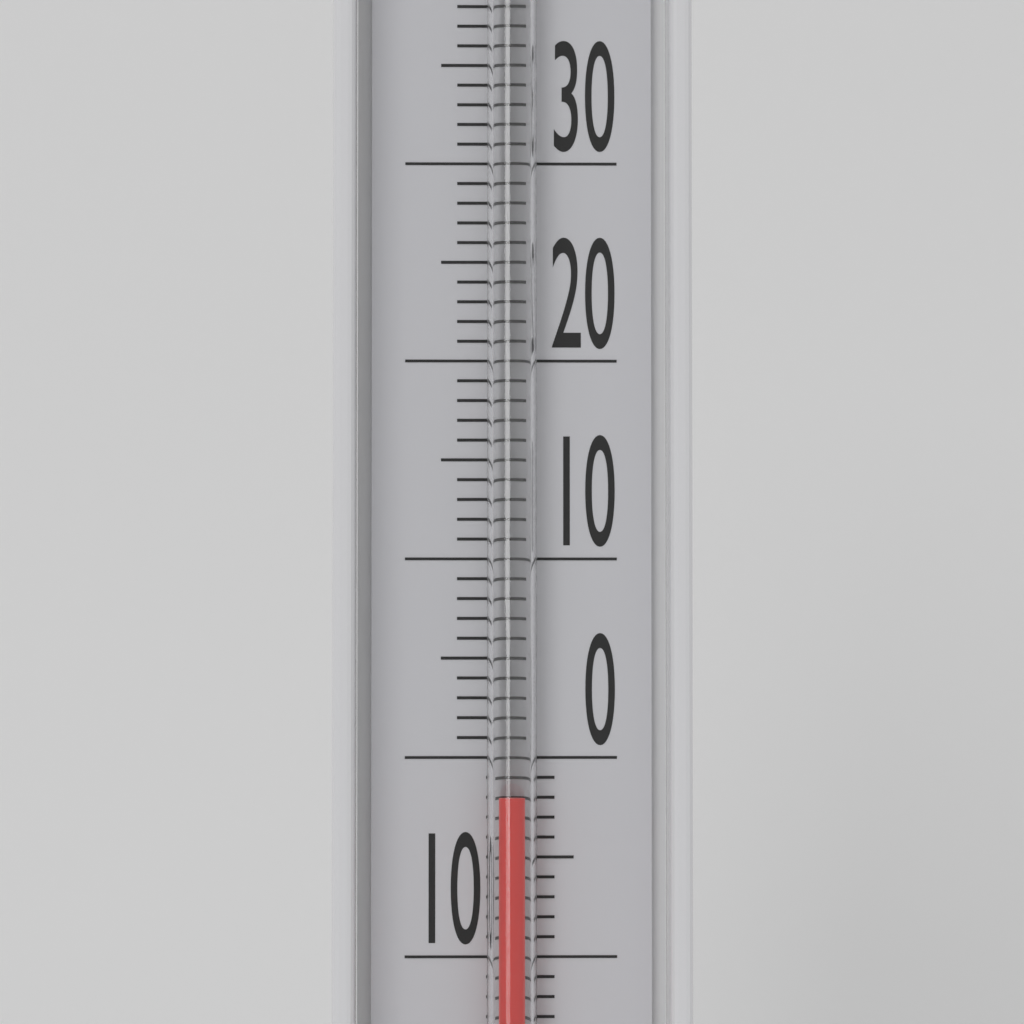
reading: -2 °C
